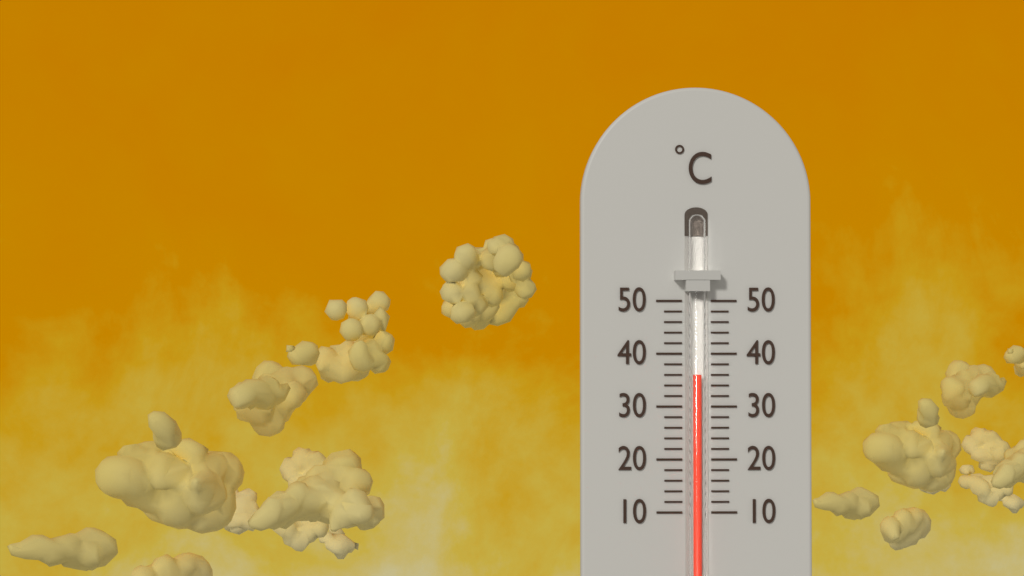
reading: 36 °C
